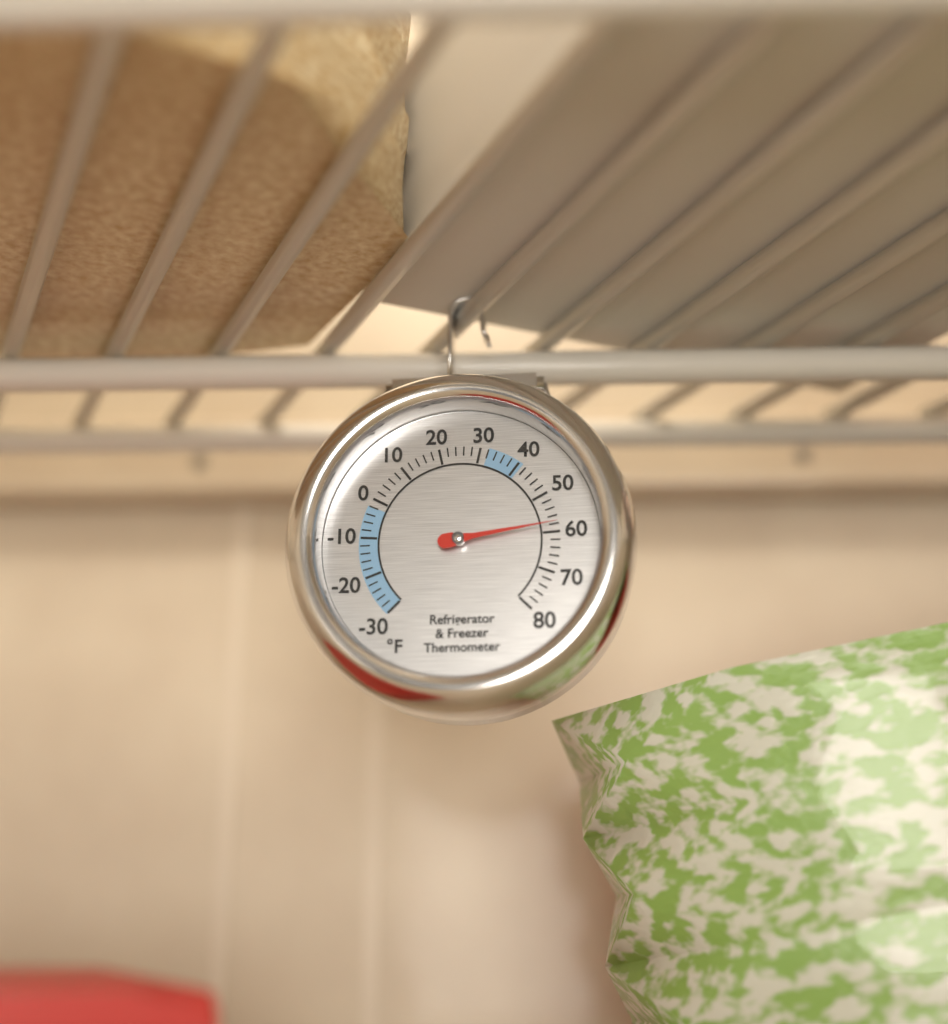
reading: 58 °F
